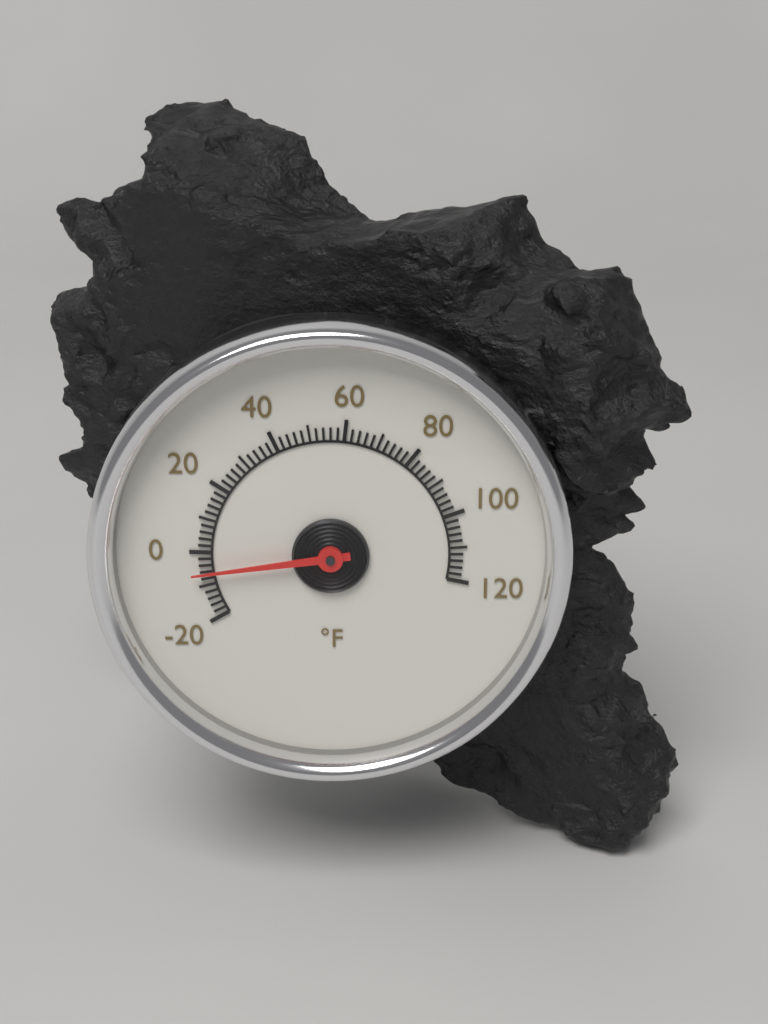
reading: -6 °F
